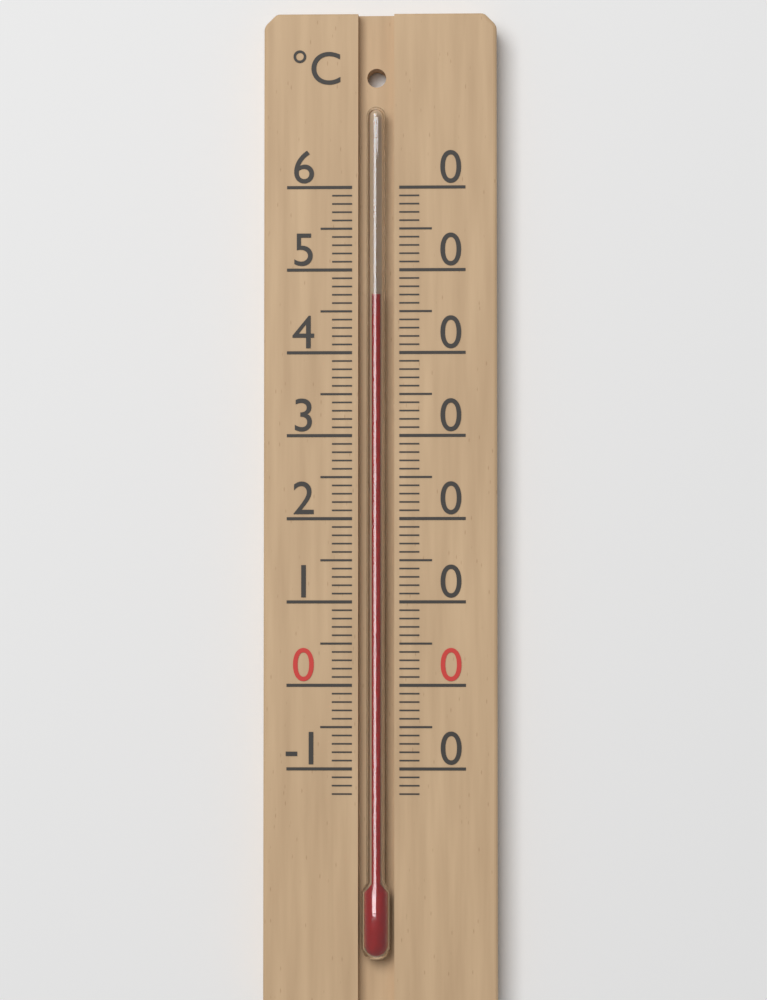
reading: 47 °C
